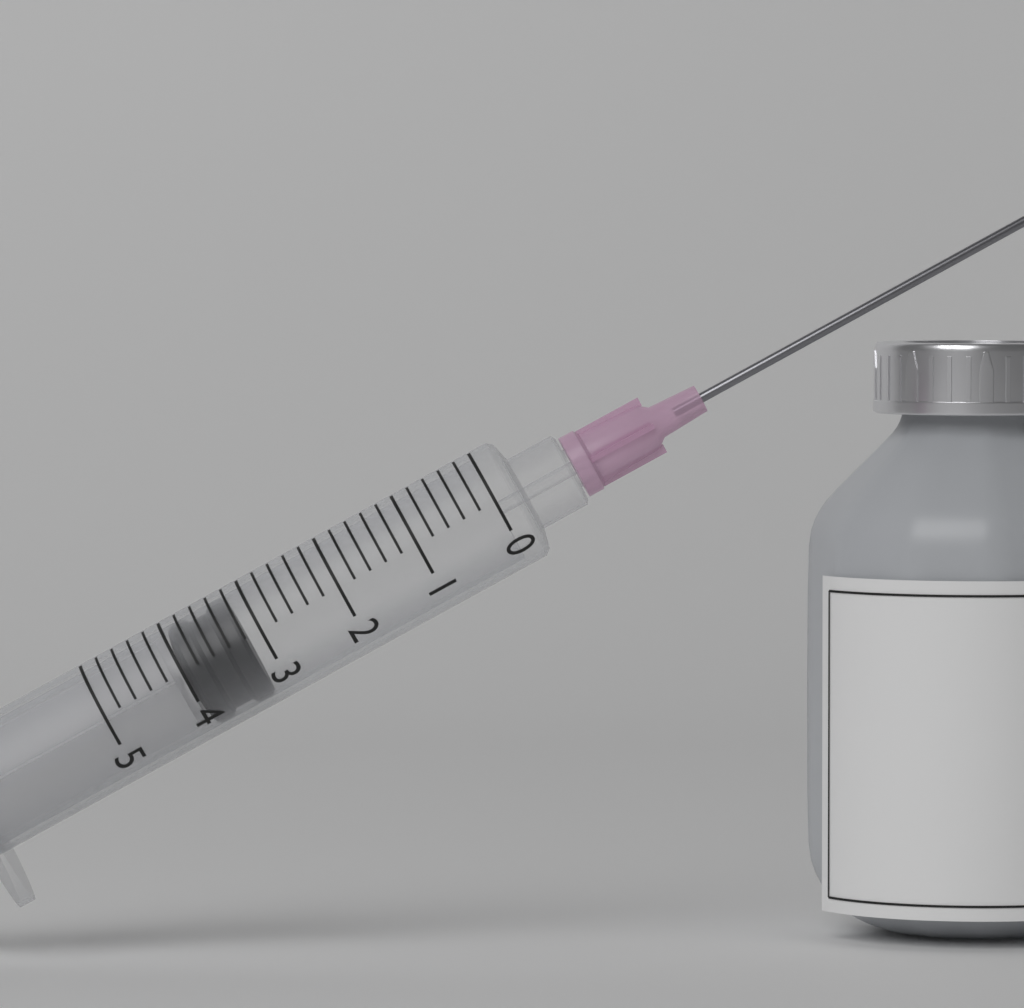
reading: 3.2 (no unit)
